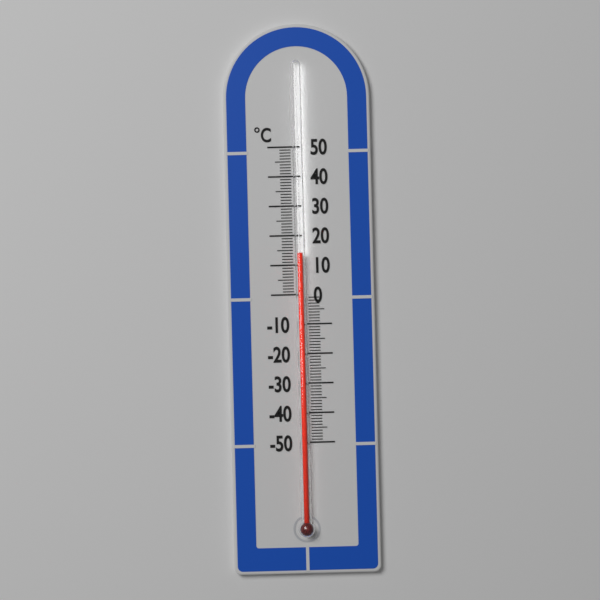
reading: 14 °C
